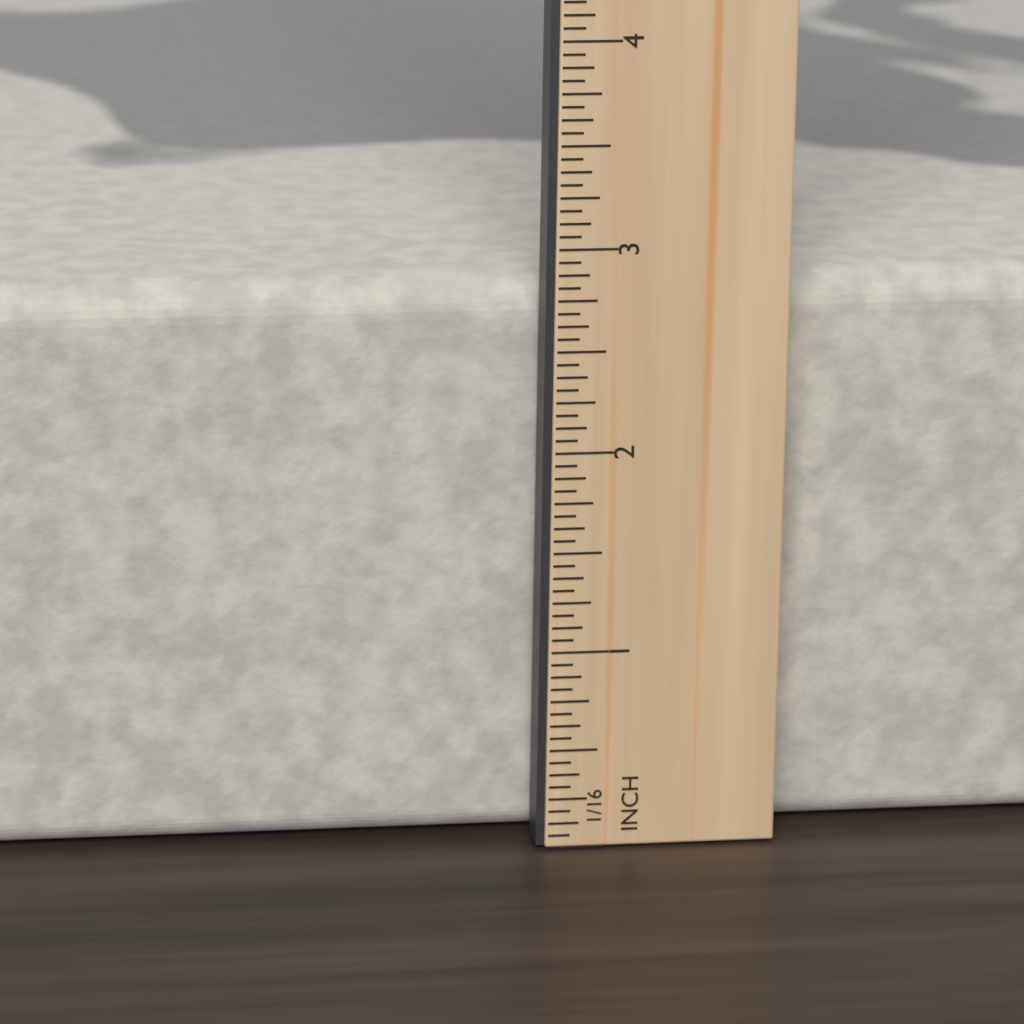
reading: 2.8125 in
